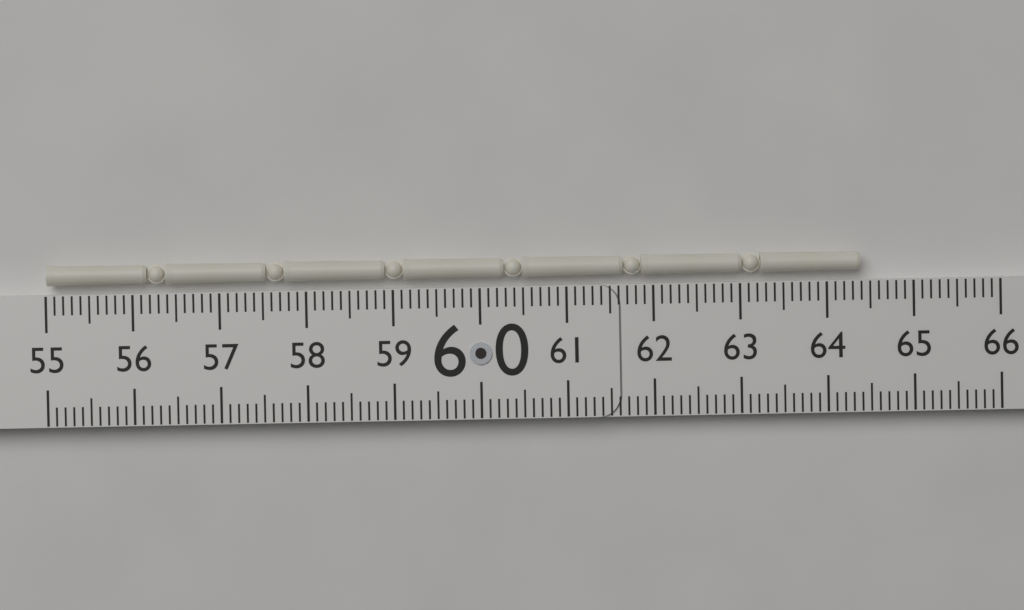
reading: 64.4 (no unit)
